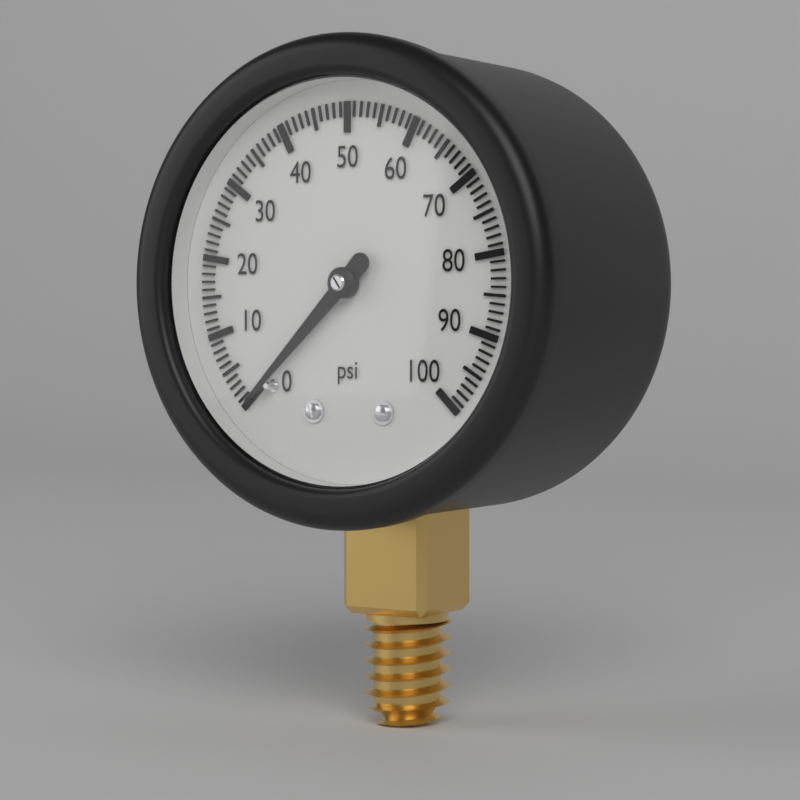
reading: 0 psi
